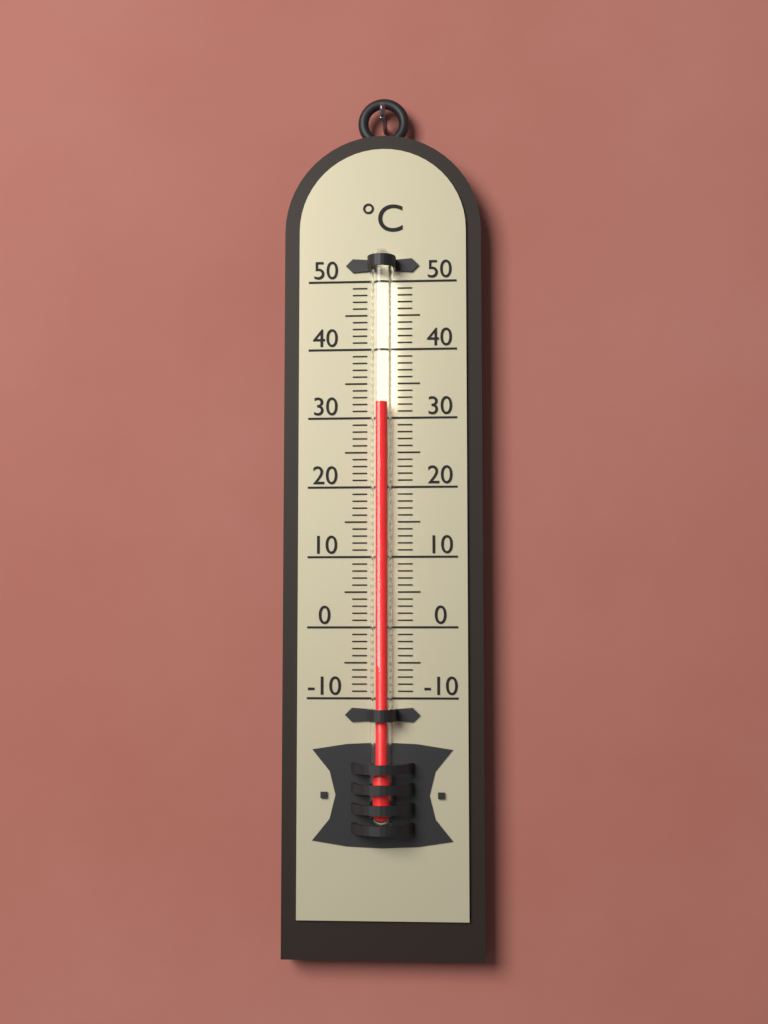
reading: 32 °C
